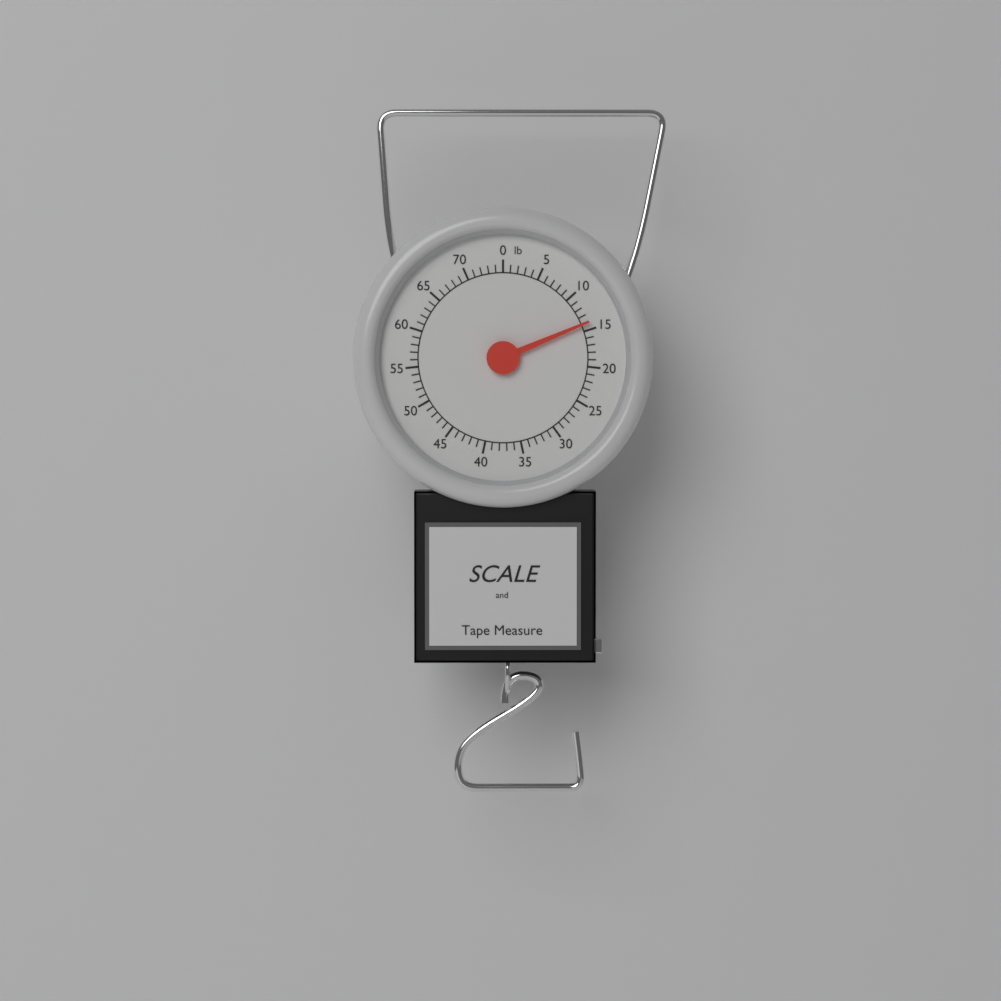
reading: 14 lb
